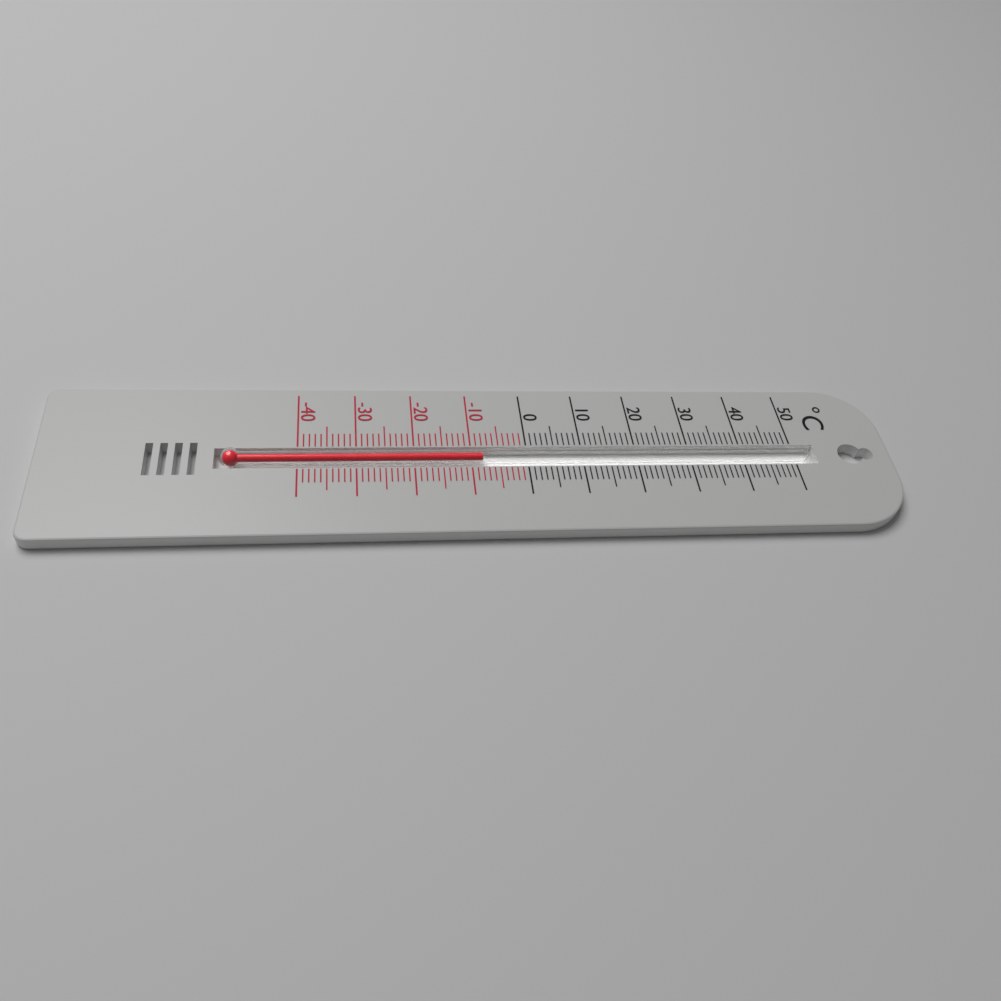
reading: -8 °C
